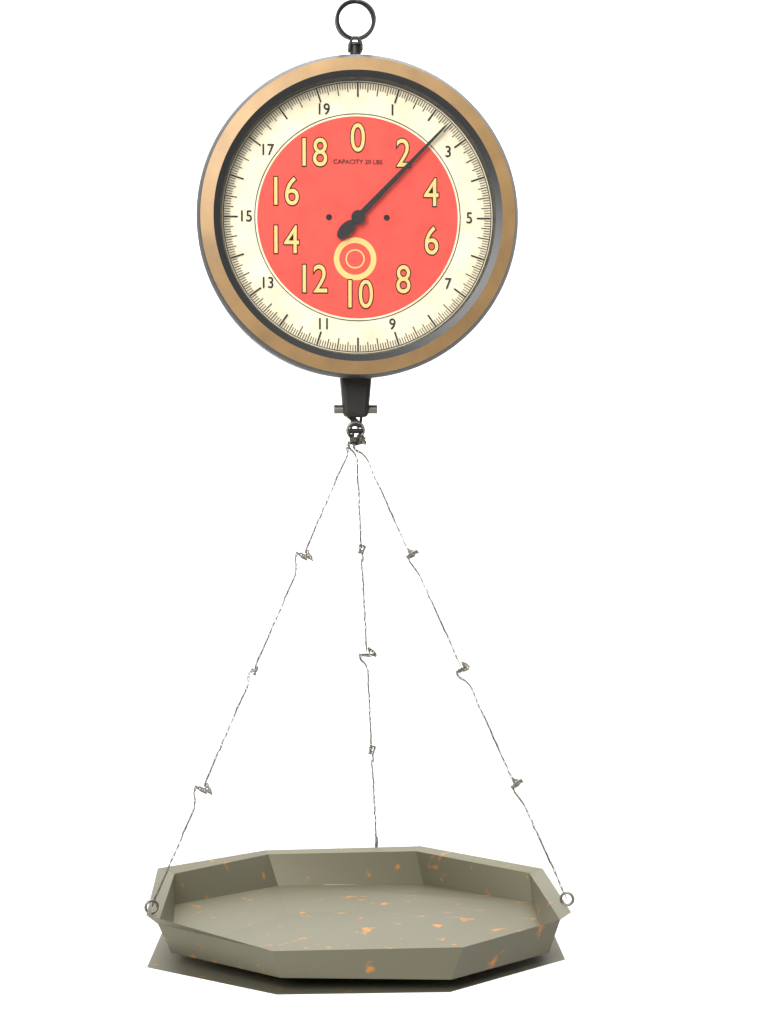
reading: 2.4375 lbs
